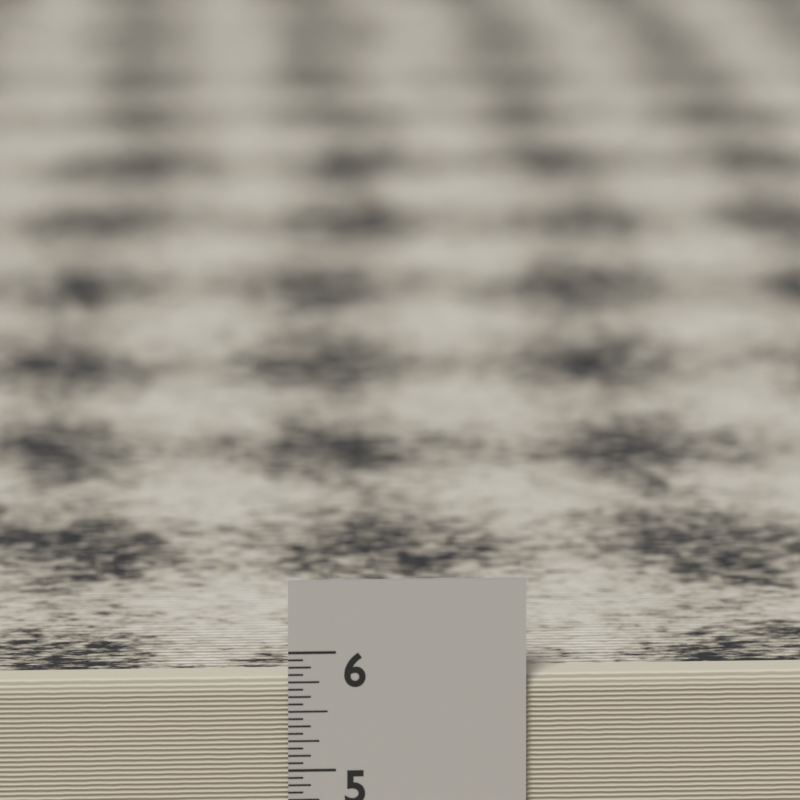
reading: 5.7500 in
